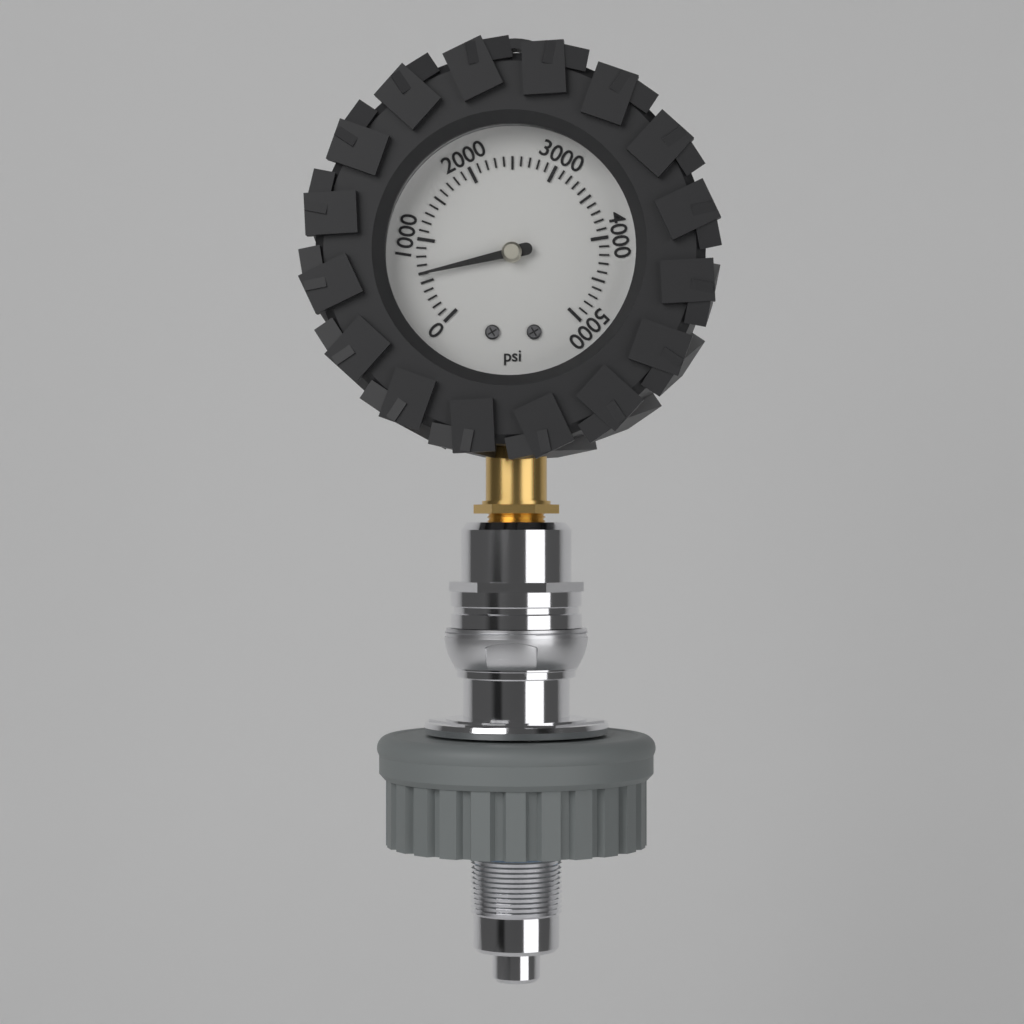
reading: 600 psi
